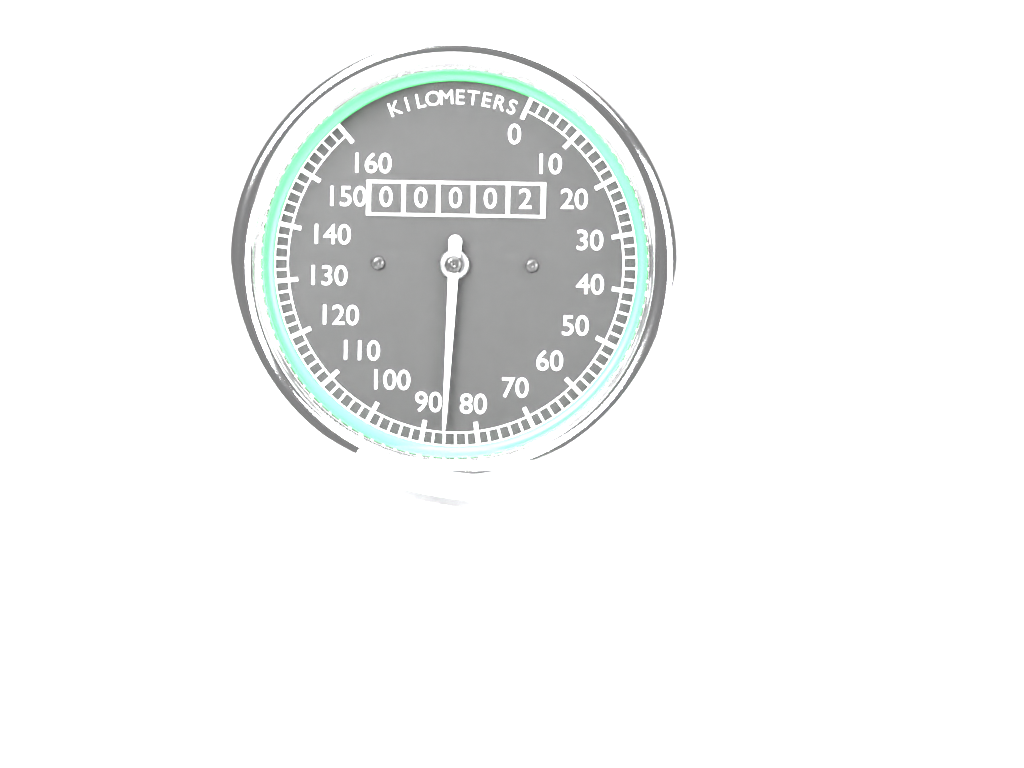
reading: 86 km/h
